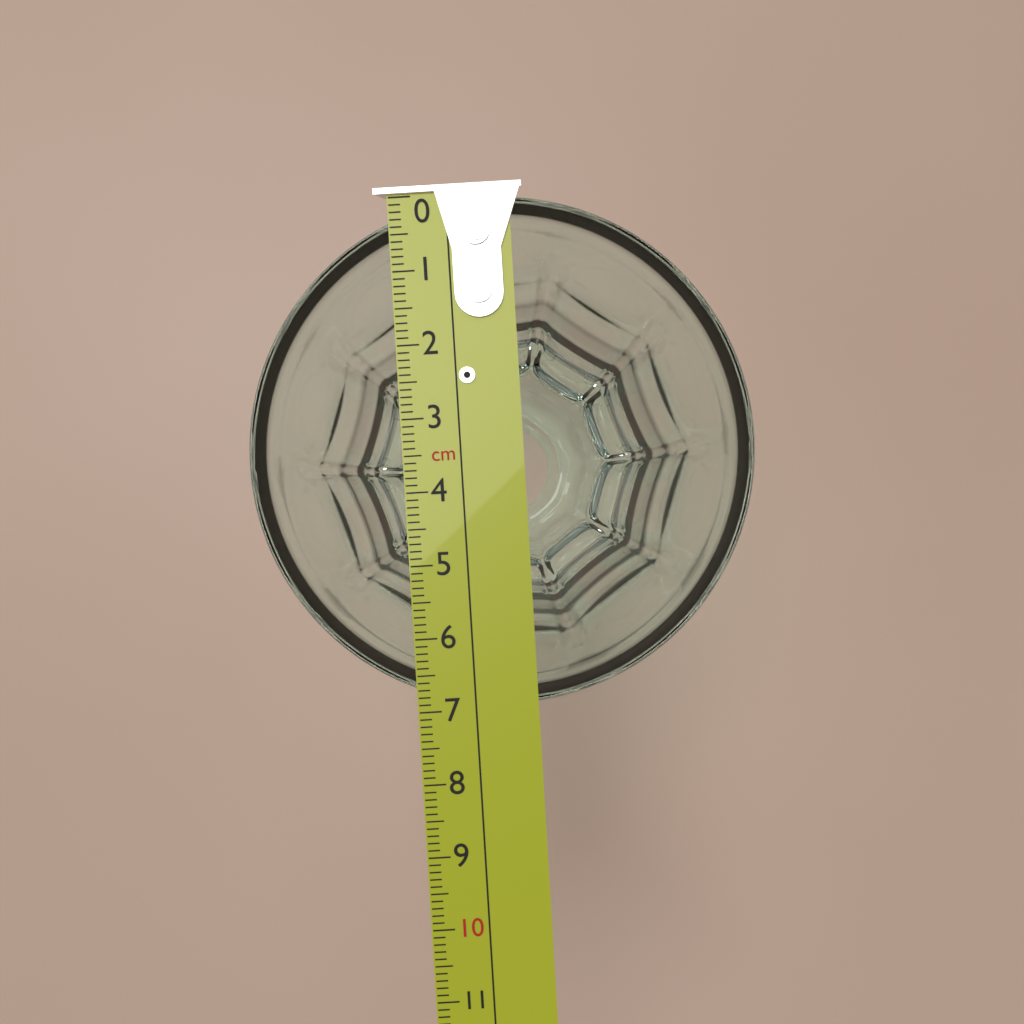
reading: 7.0 cm
